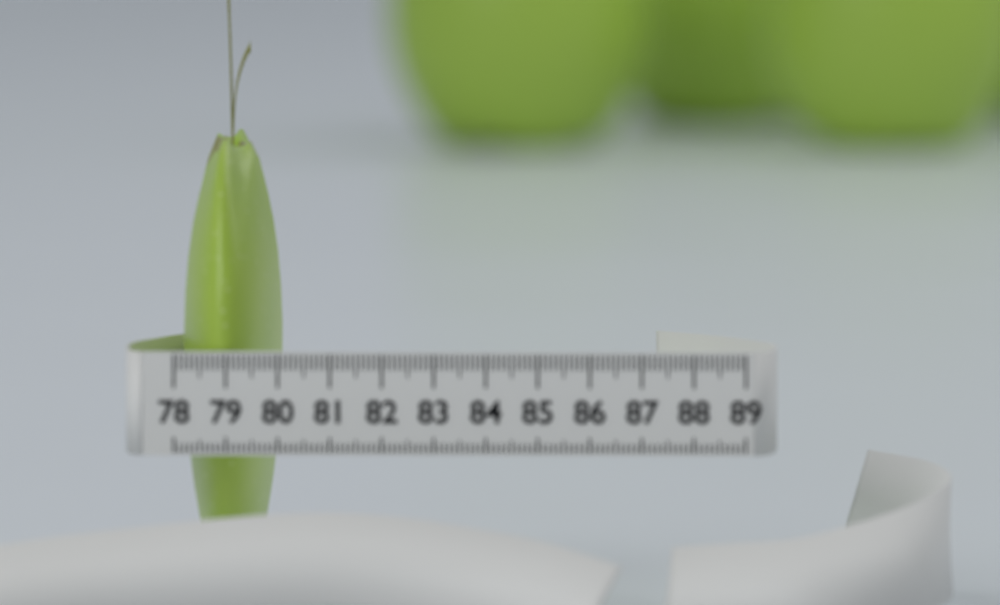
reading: 79.9 (no unit)
